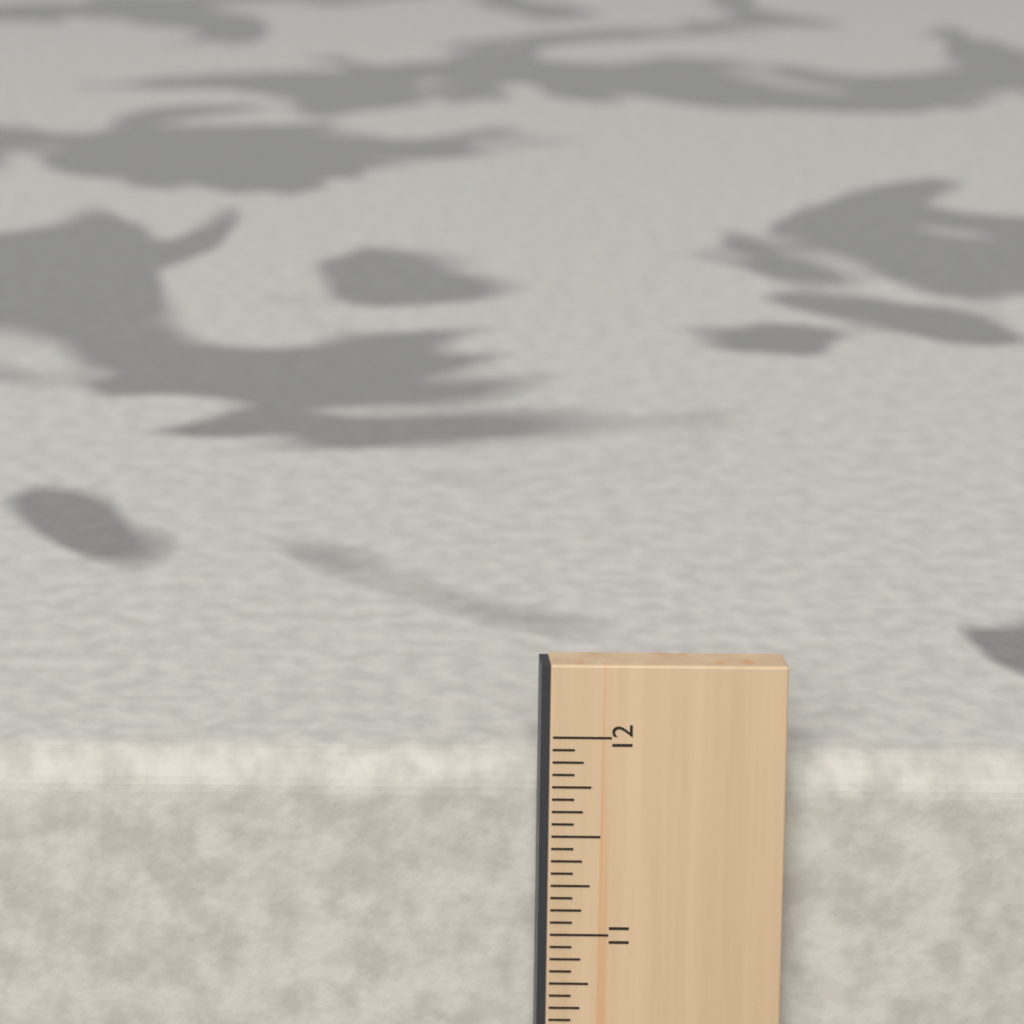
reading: 11.8125 in
